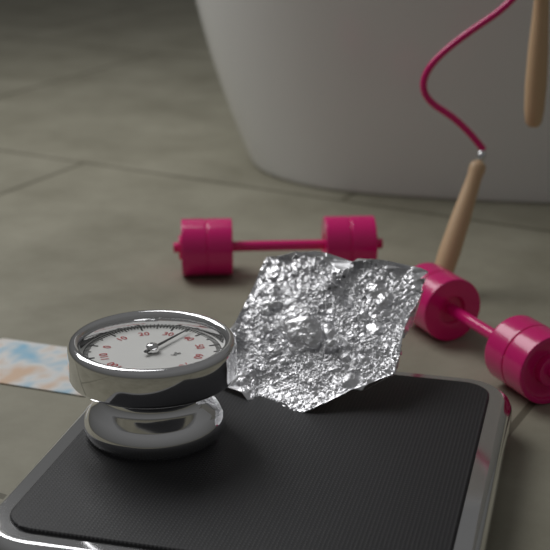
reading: 36 kg
